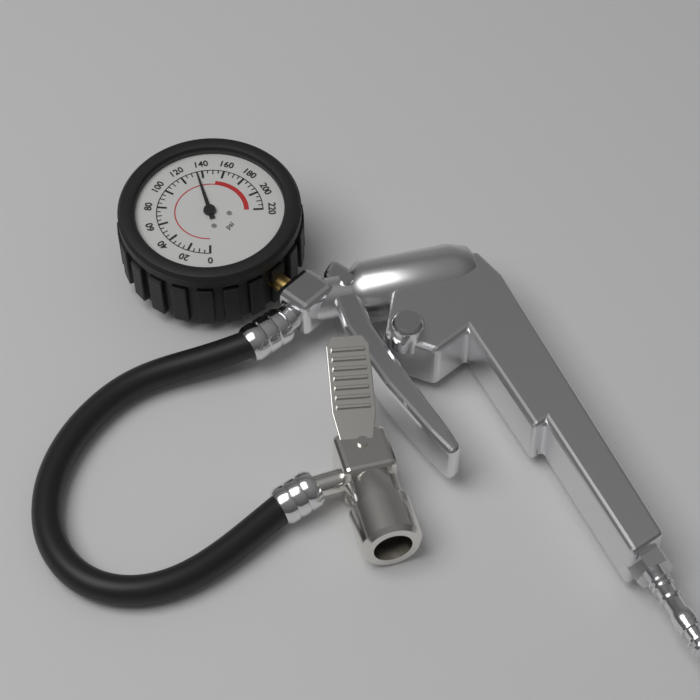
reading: 135 psi
